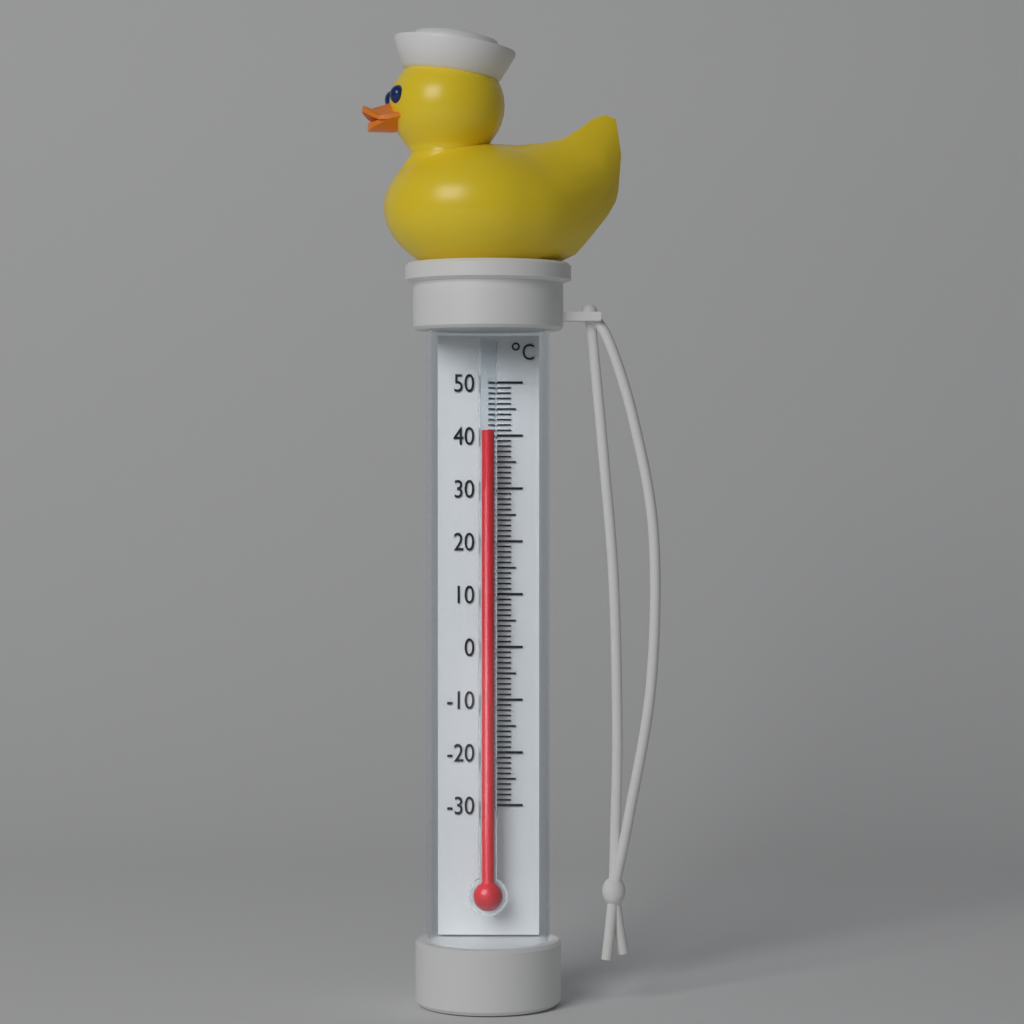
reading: 41 °C
